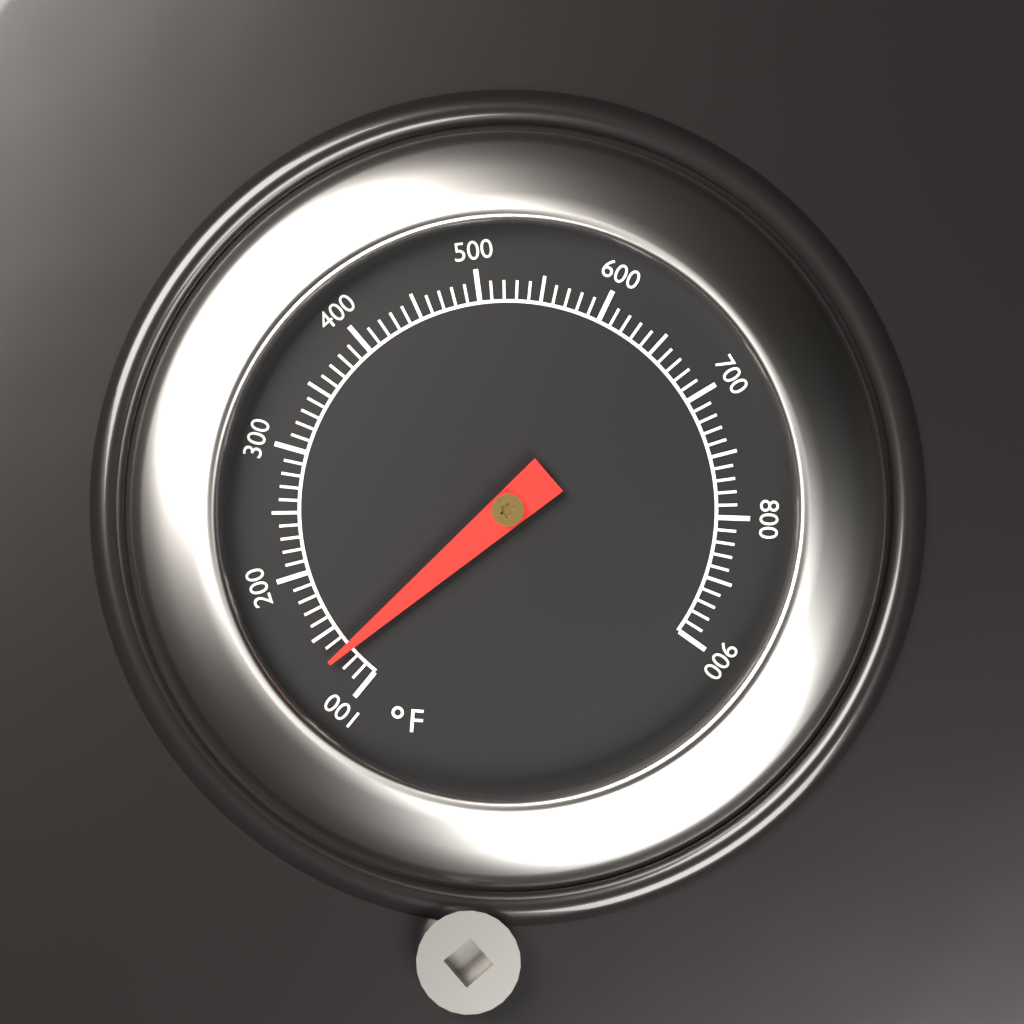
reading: 130 °F
